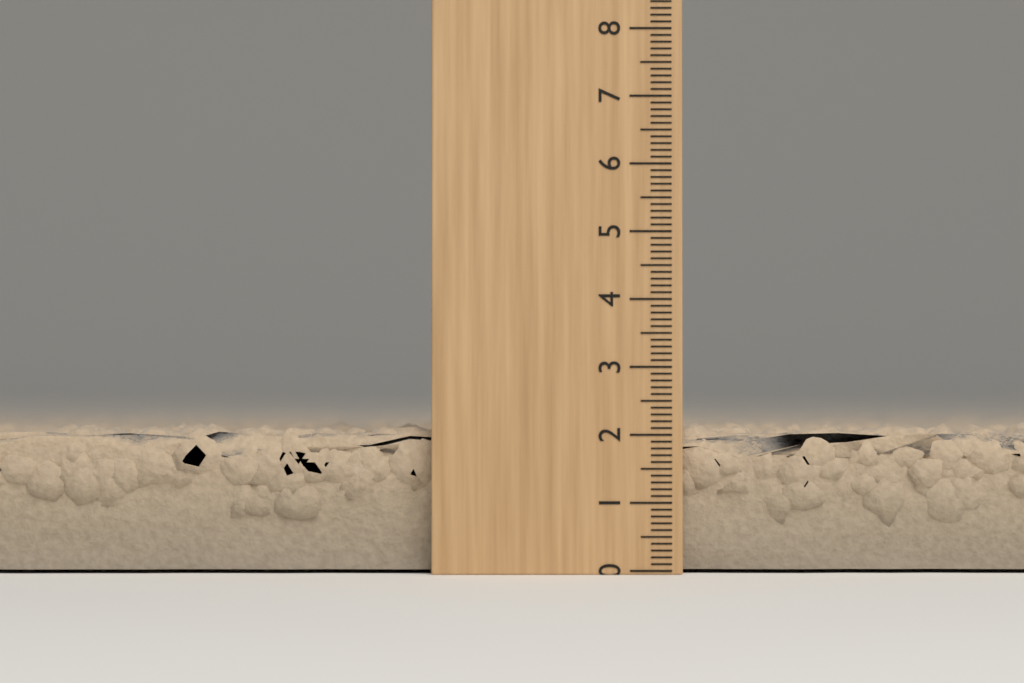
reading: 2.2 (no unit)
